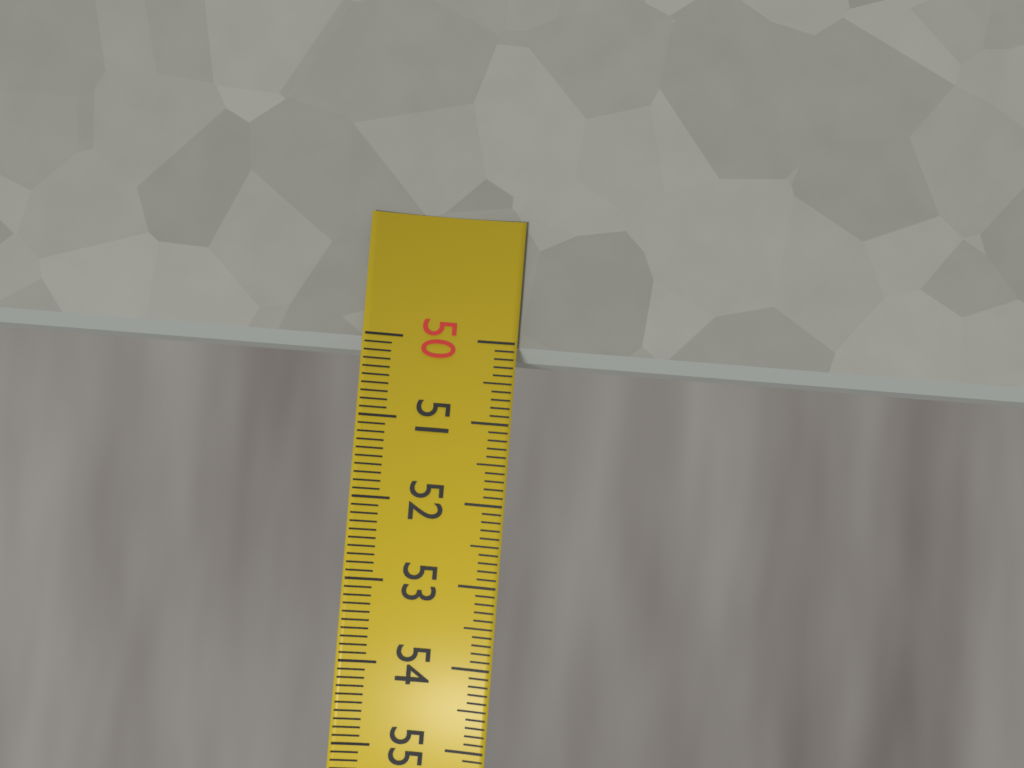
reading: 50.2 (no unit)
